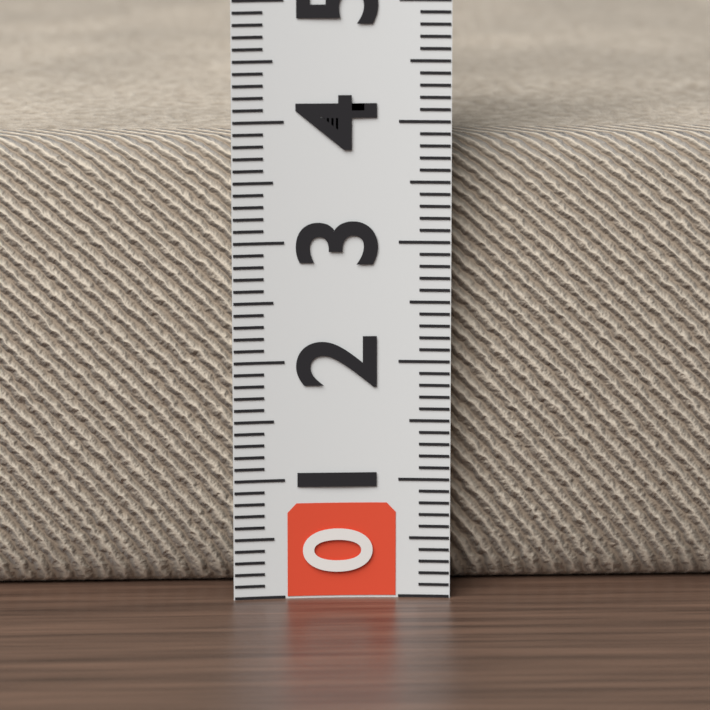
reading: 3.8 (no unit)
